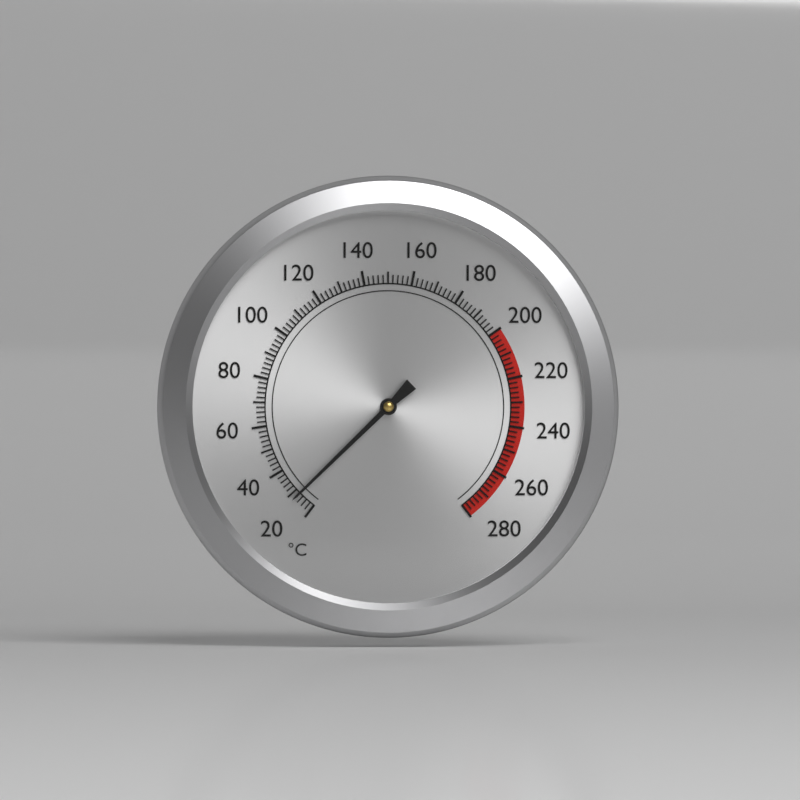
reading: 28 °C
